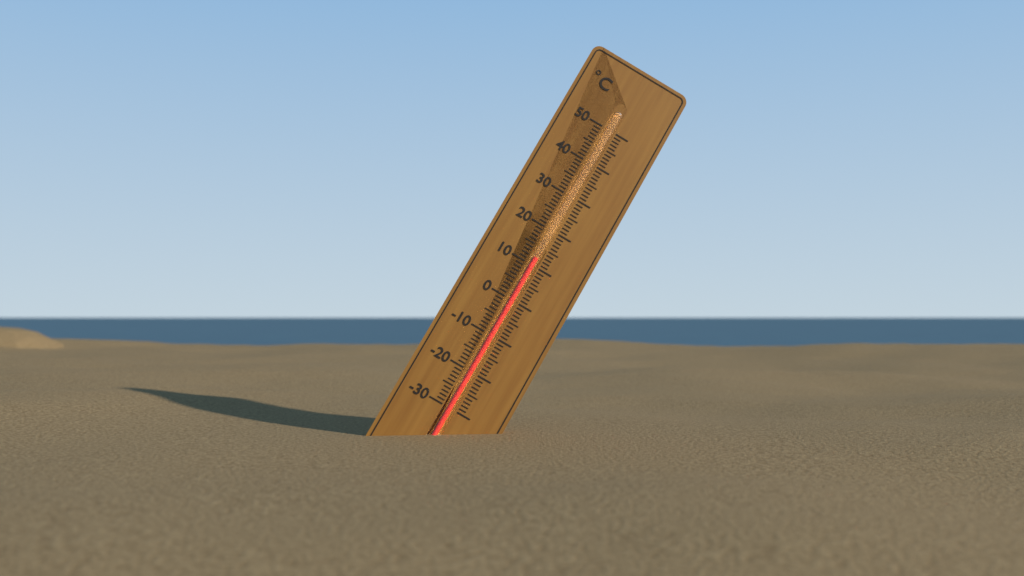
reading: 12 °C
